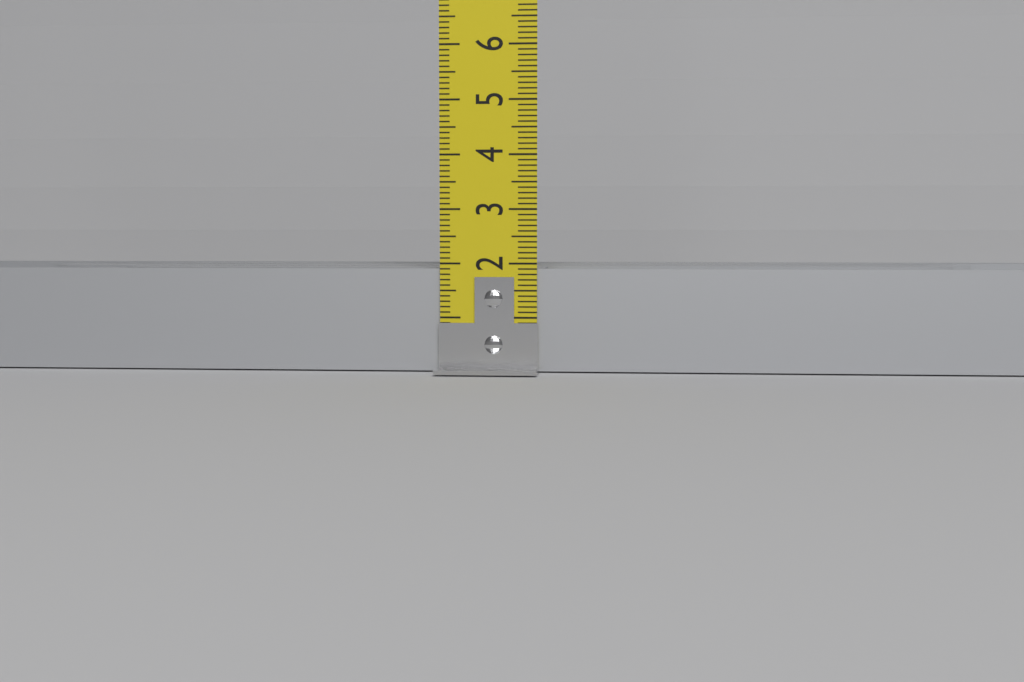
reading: 1.9 cm
